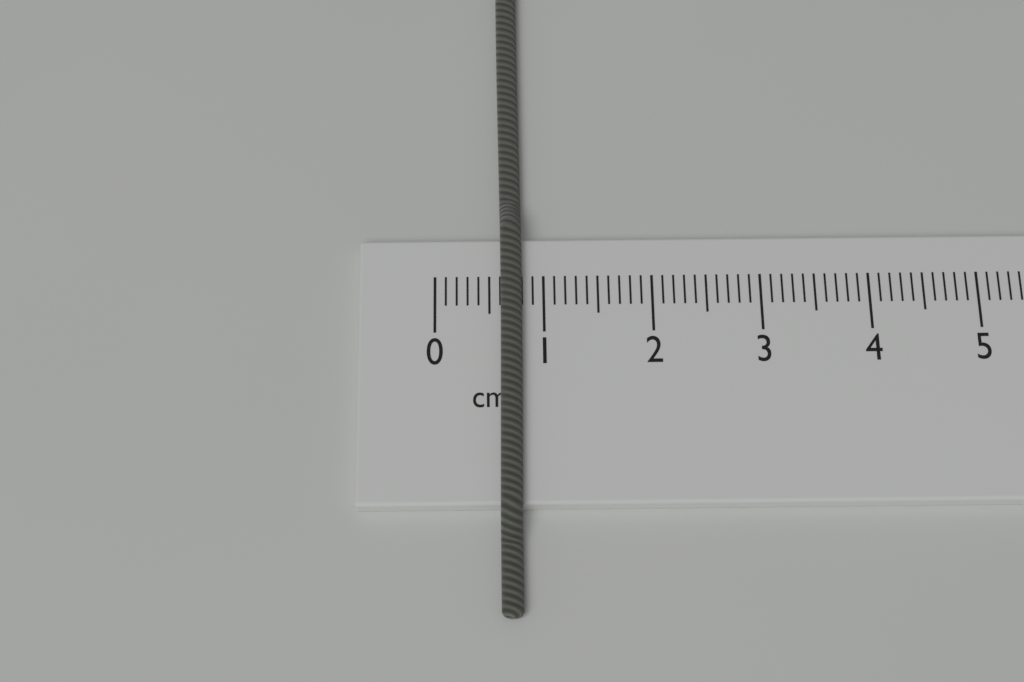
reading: 0.8 cm
